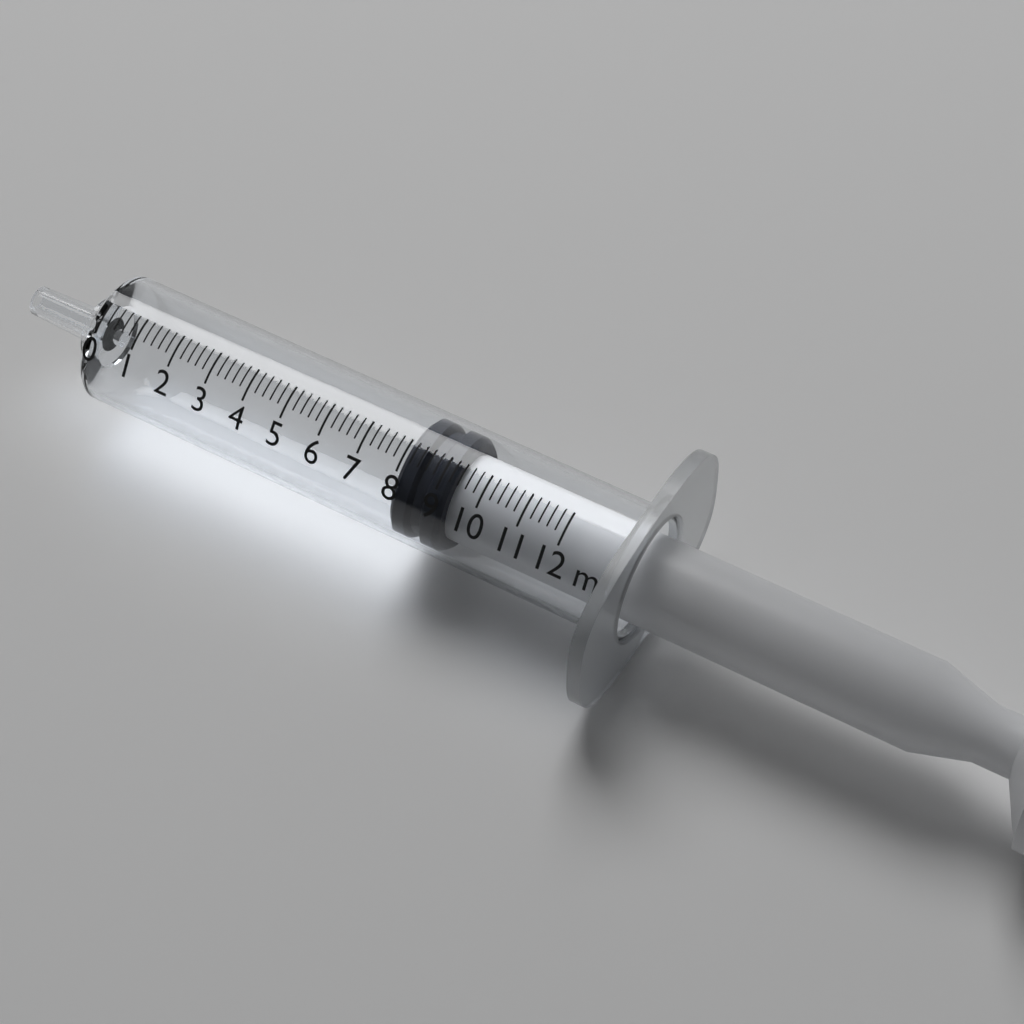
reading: 8.0 ml
